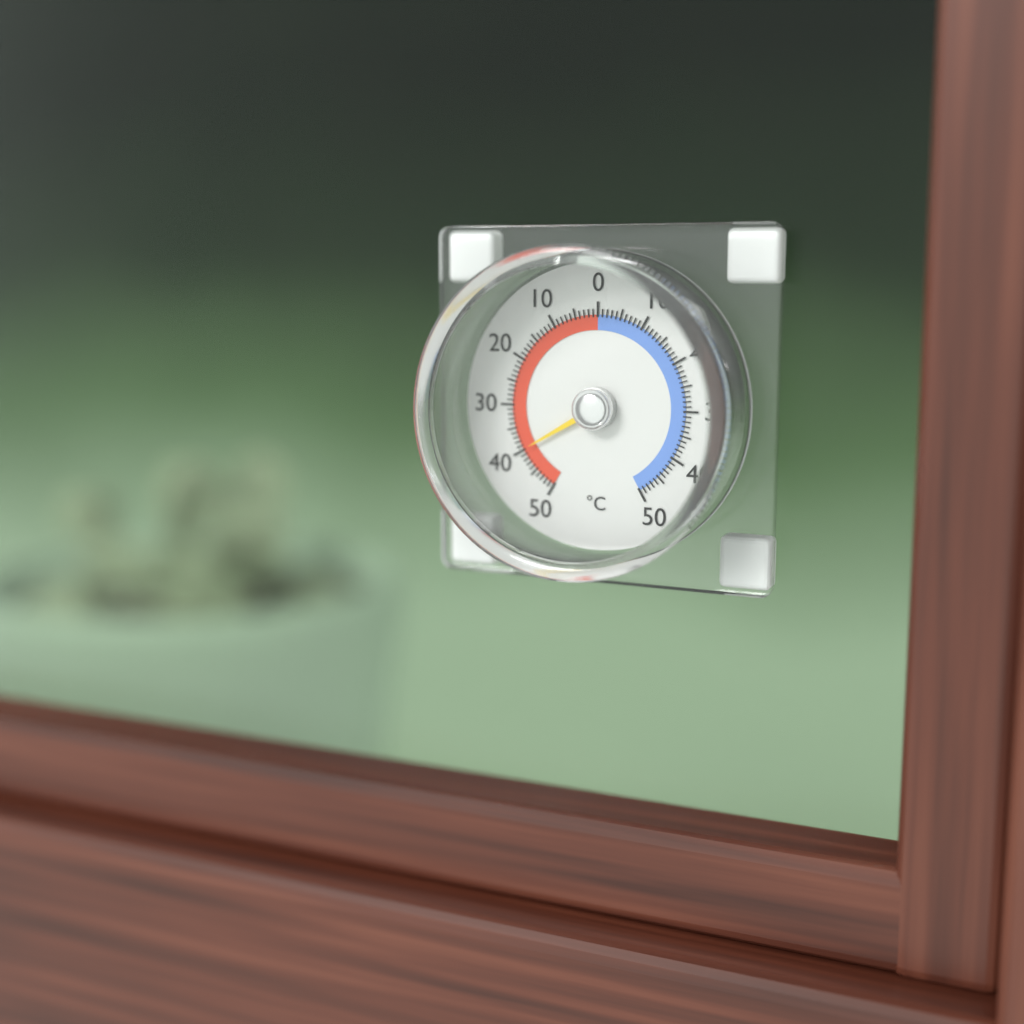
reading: 40 °C
